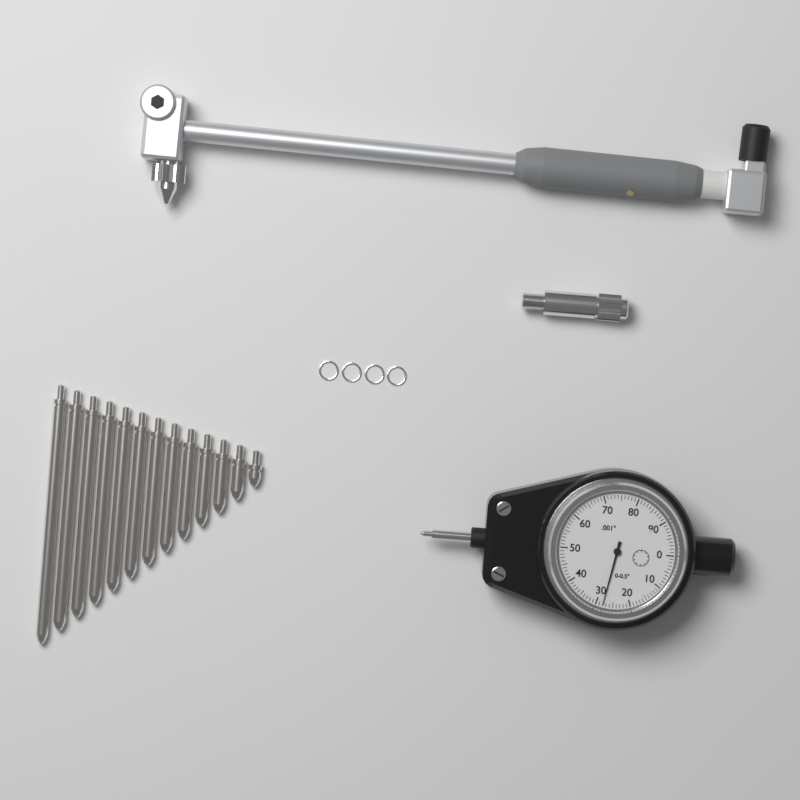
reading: 0.028 in
